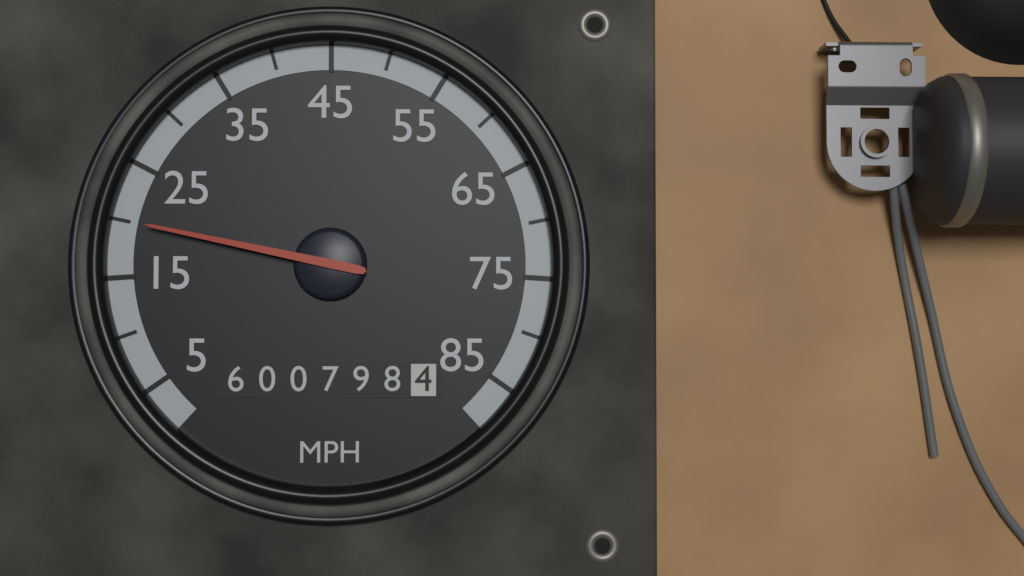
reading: 20 MPH
